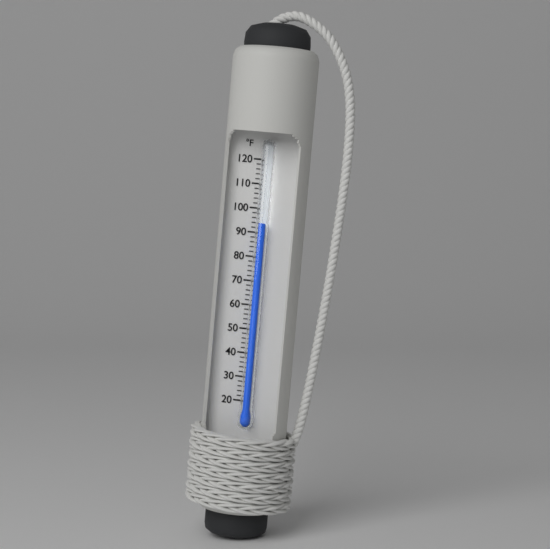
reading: 94 °F
